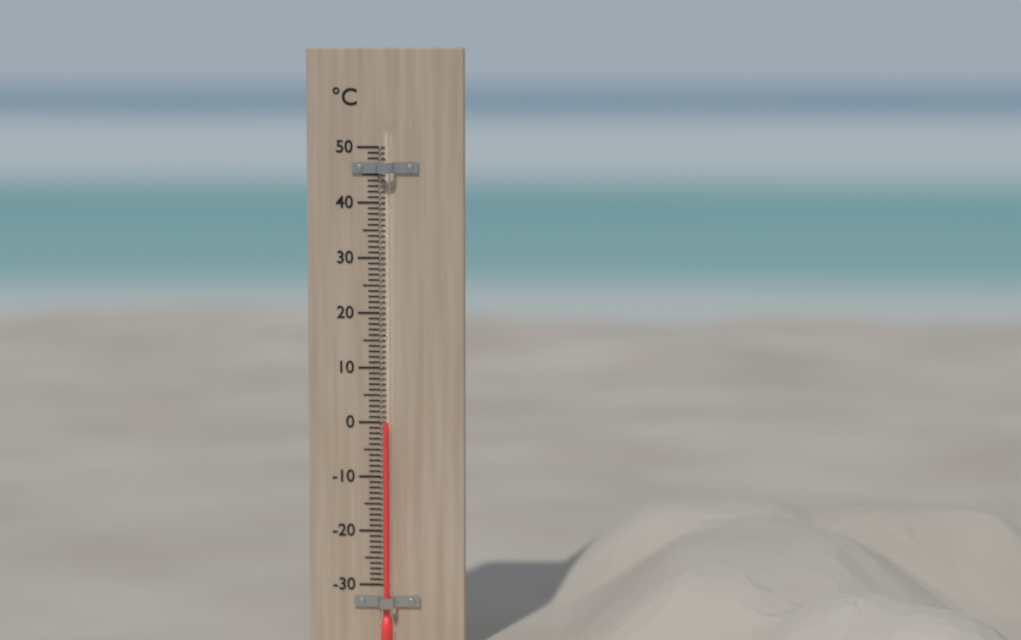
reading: 0 °C
